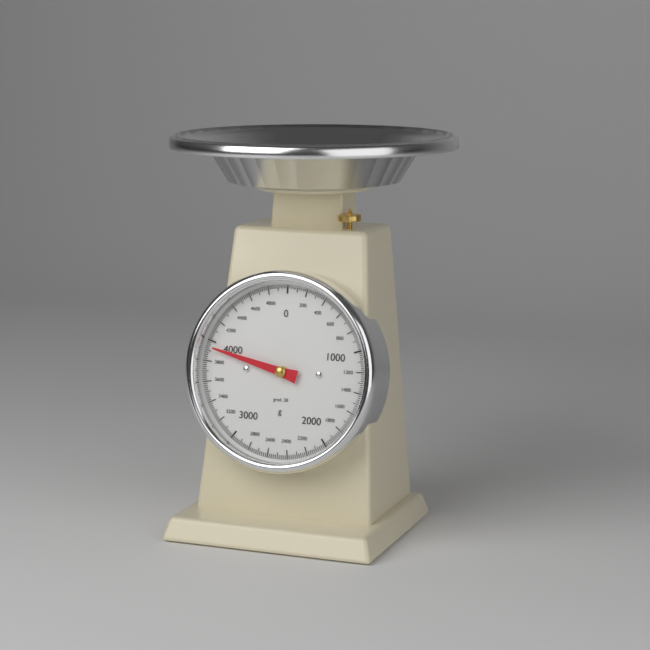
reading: 3940 g
